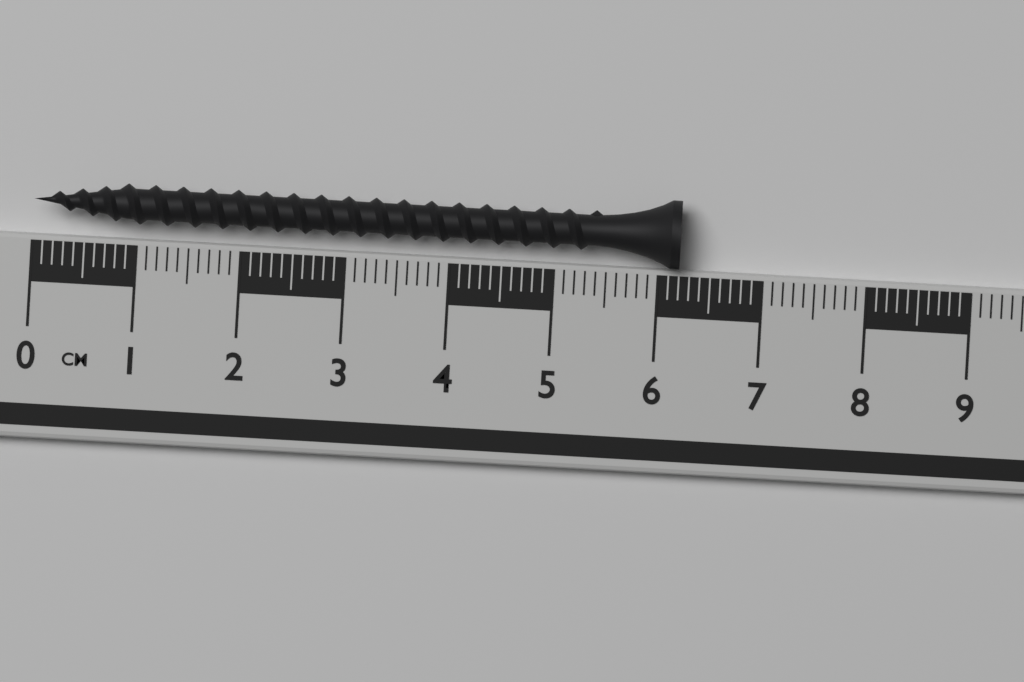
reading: 6.2 cm
